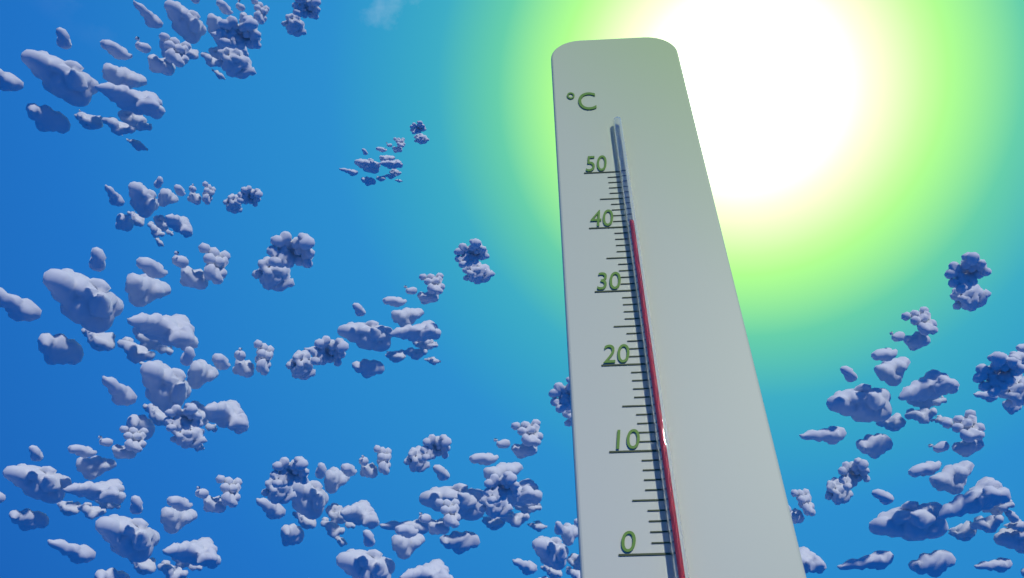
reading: 40 °C
